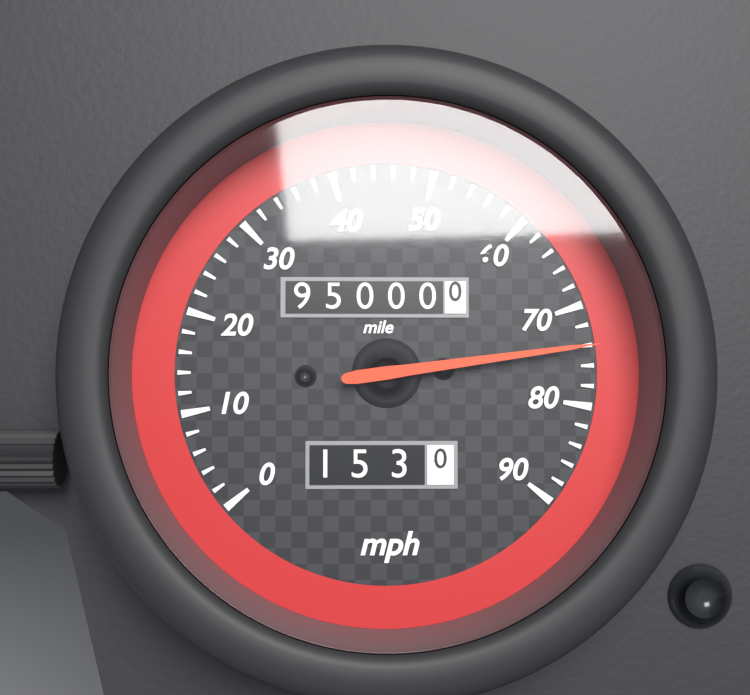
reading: 74 mph
